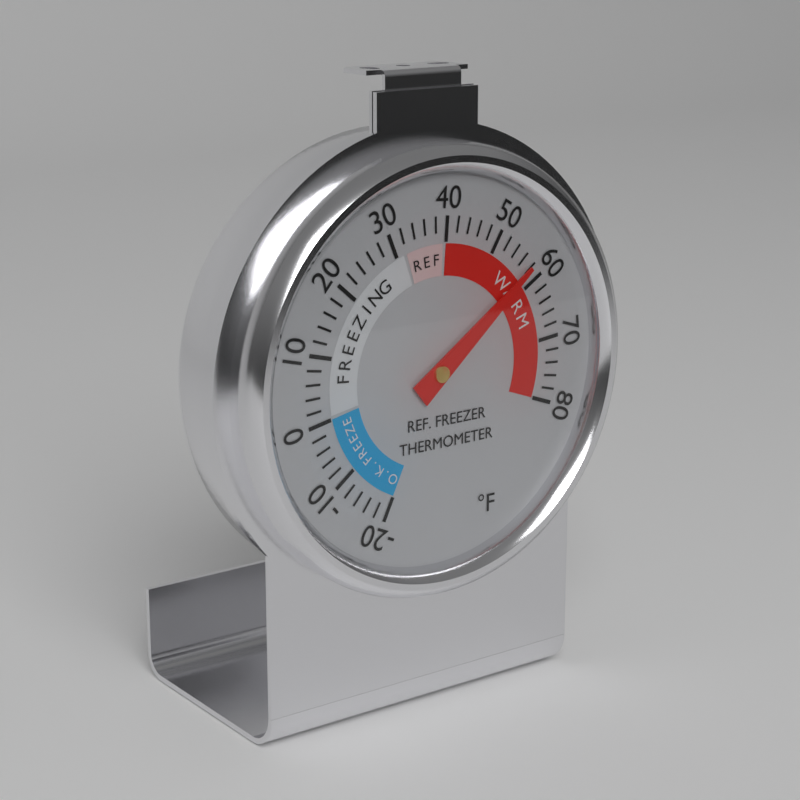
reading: 58 °F
